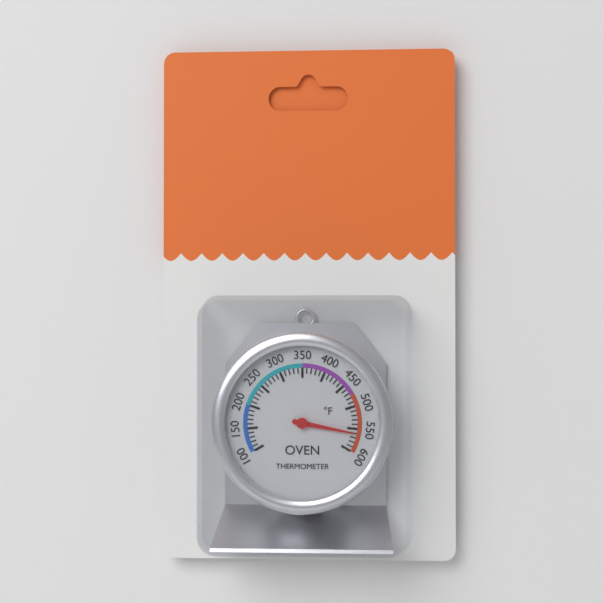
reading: 560 °F
